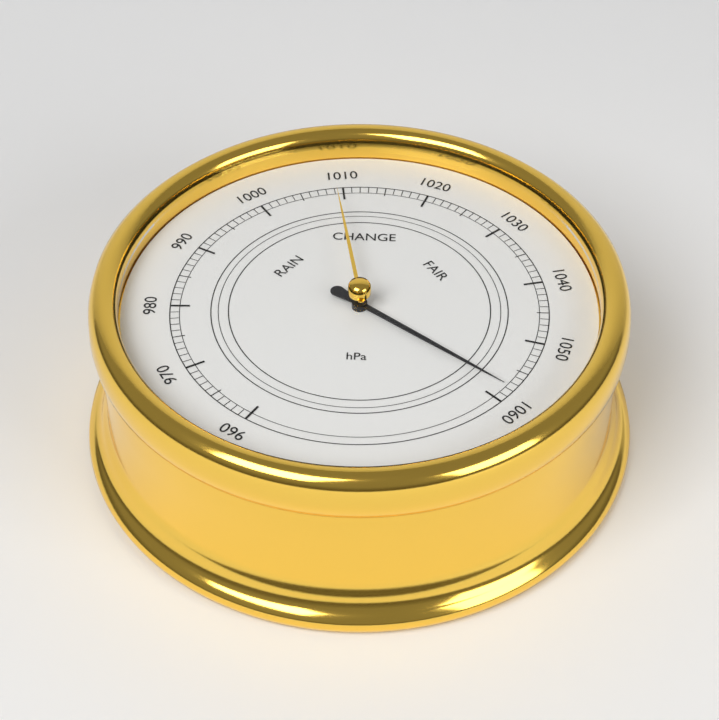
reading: 1058 hPa
